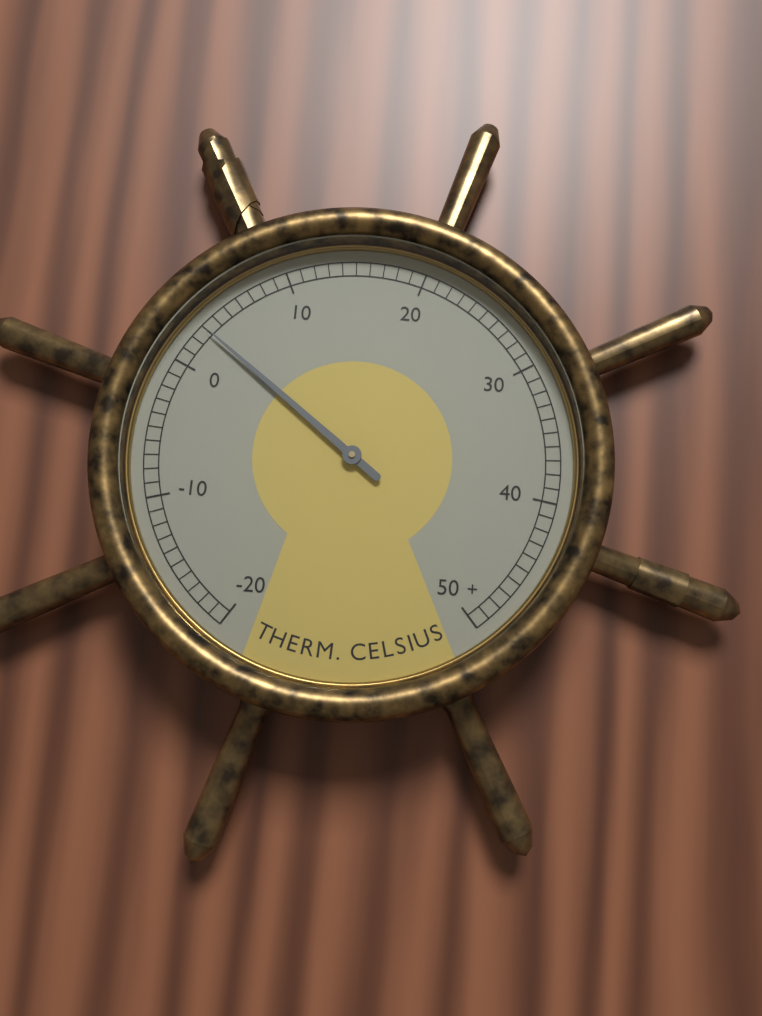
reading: 3 °C
